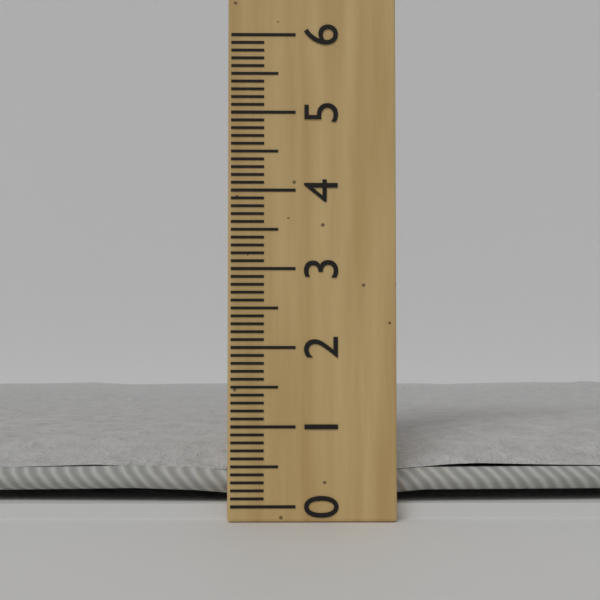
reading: 1.3 (no unit)
